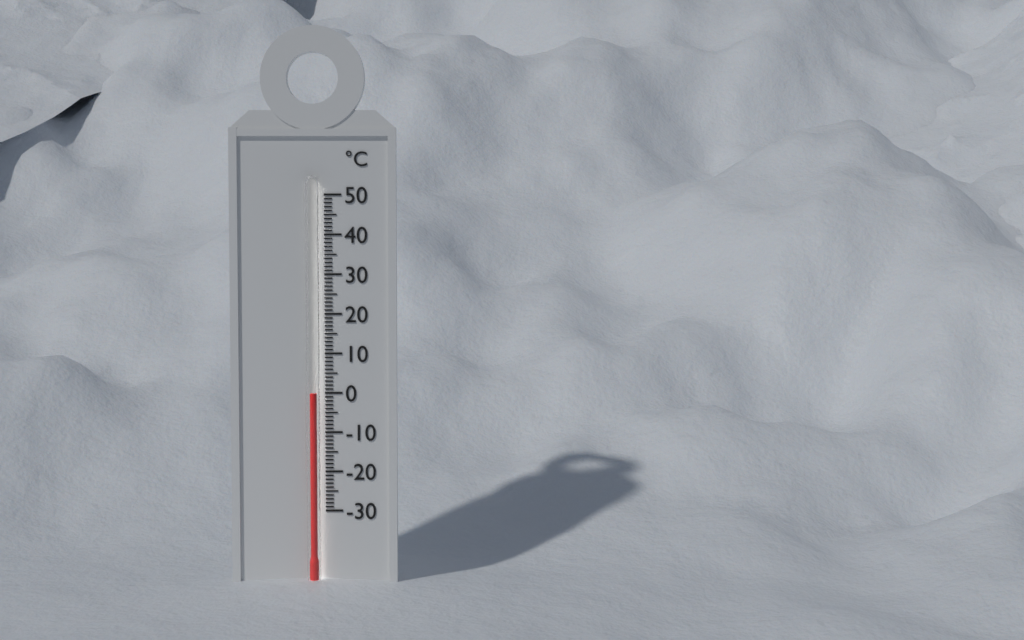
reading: 0 °C
